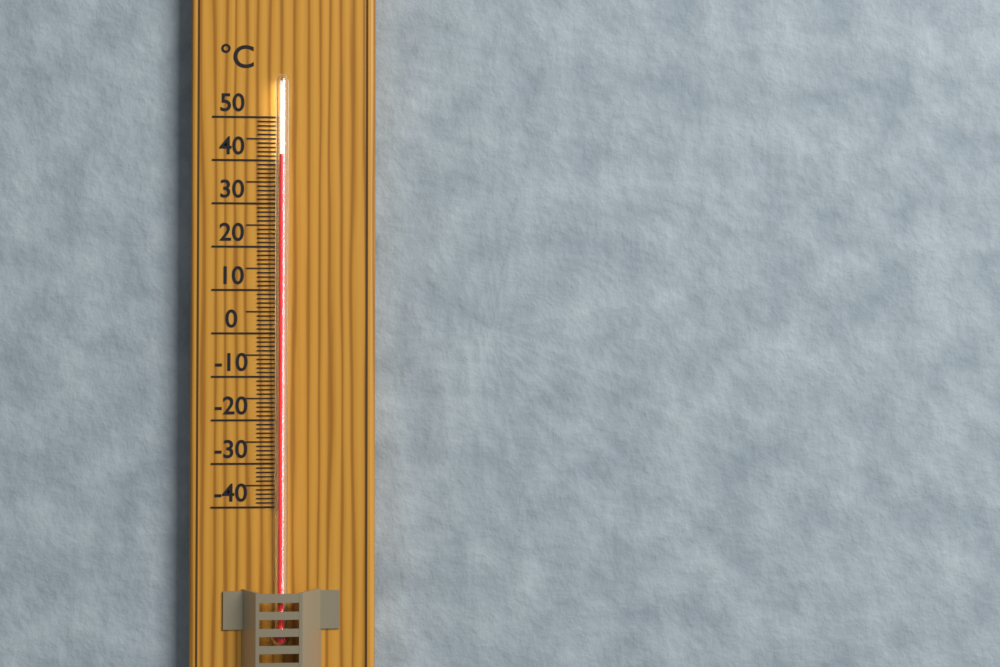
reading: 41 °C
